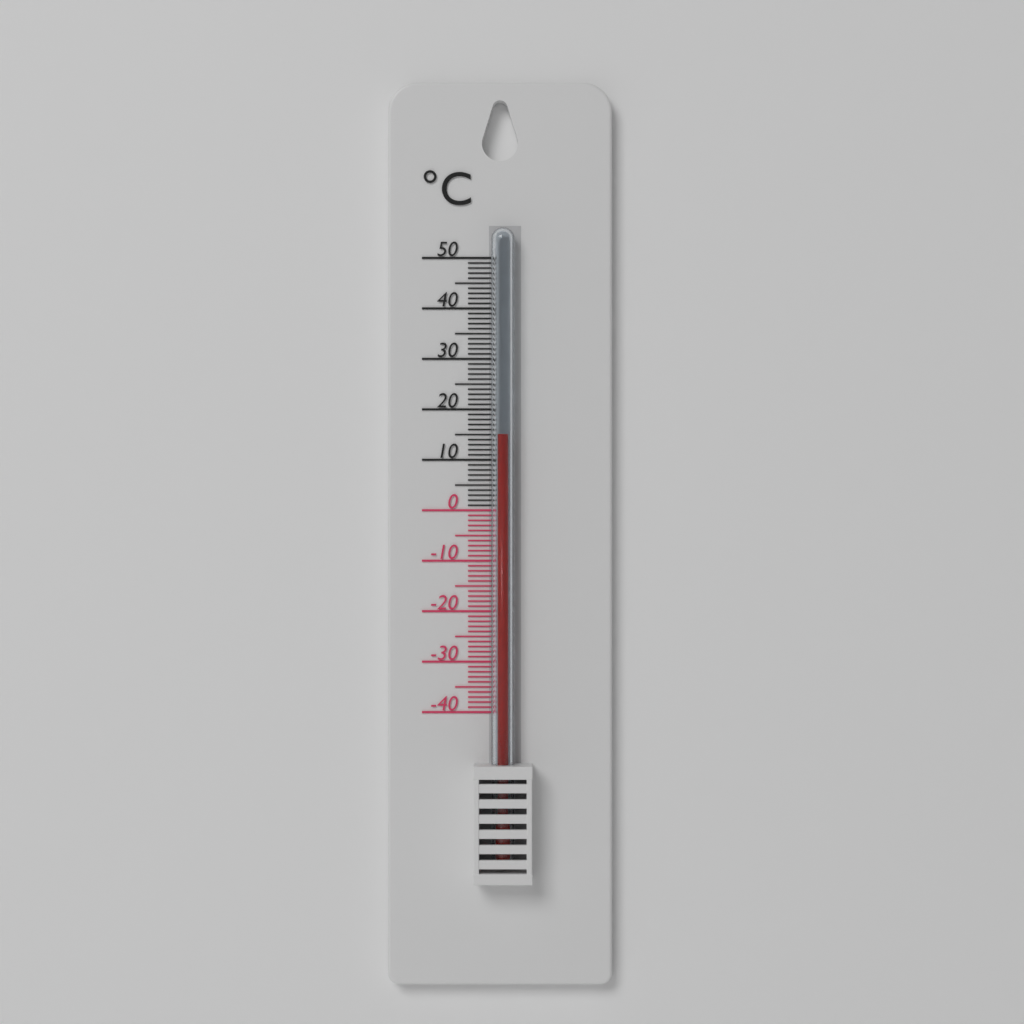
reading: 15 °C
